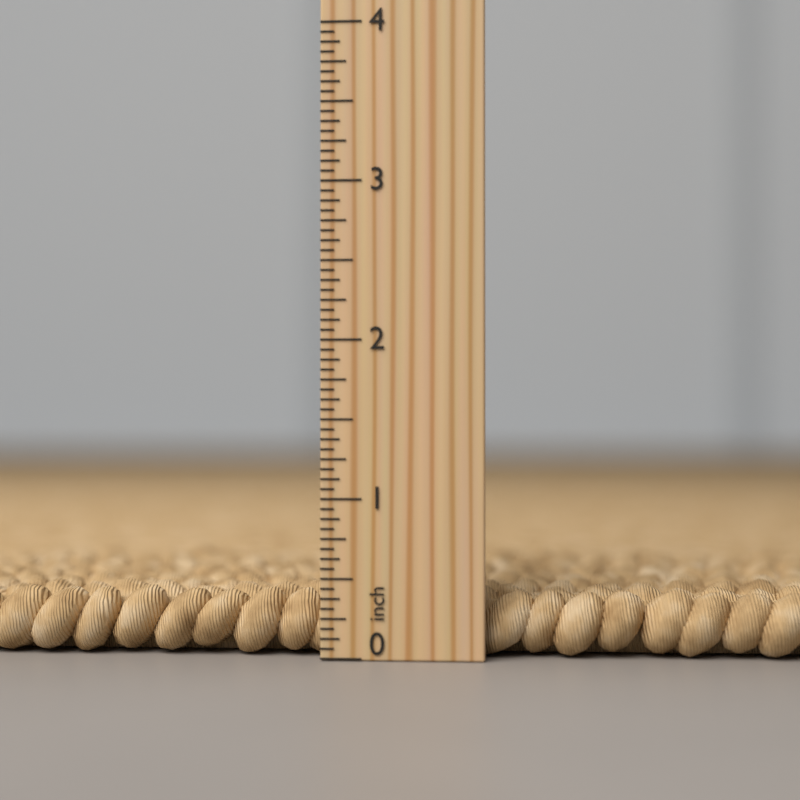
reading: 0.4375 inch
